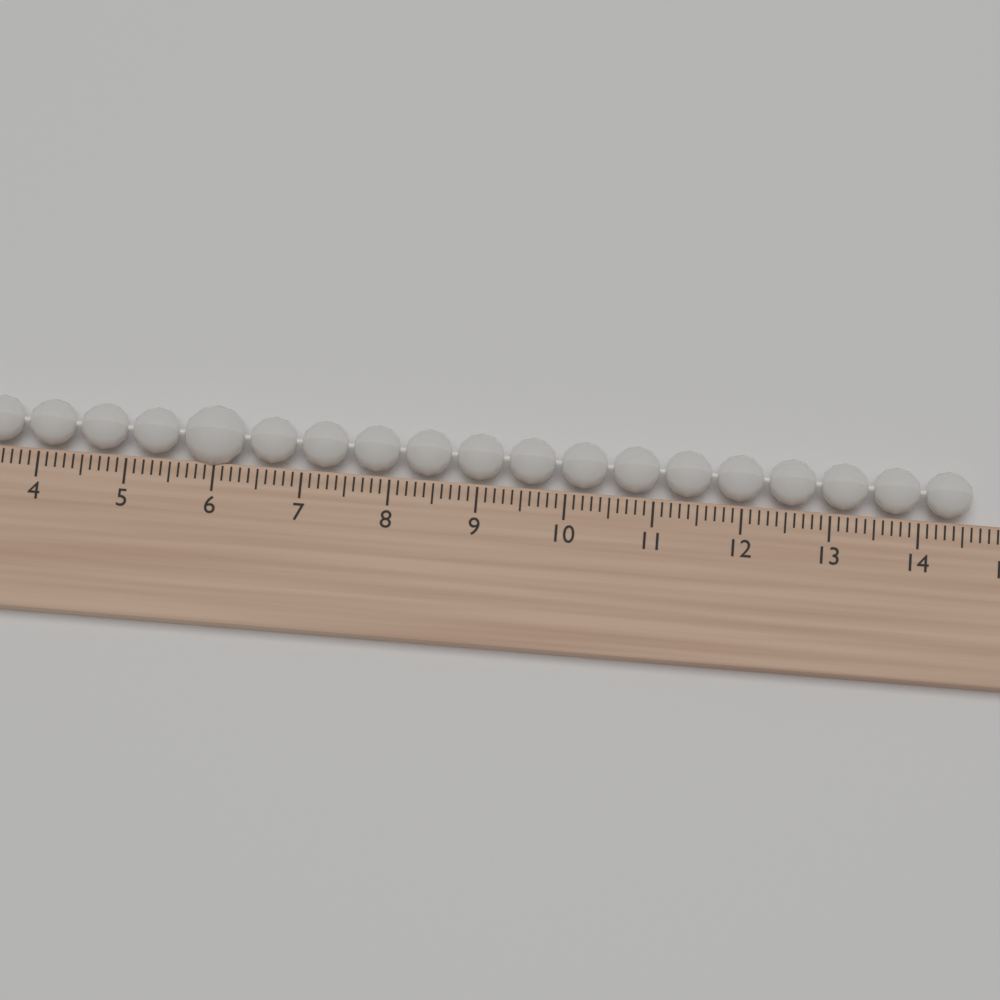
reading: 14.6 (no unit)
